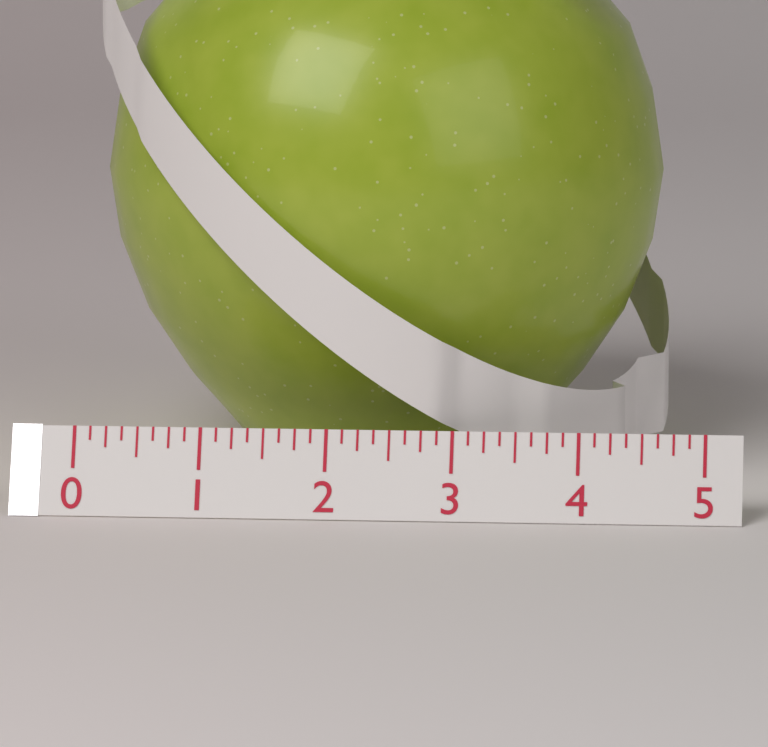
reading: 4.625 (no unit)
